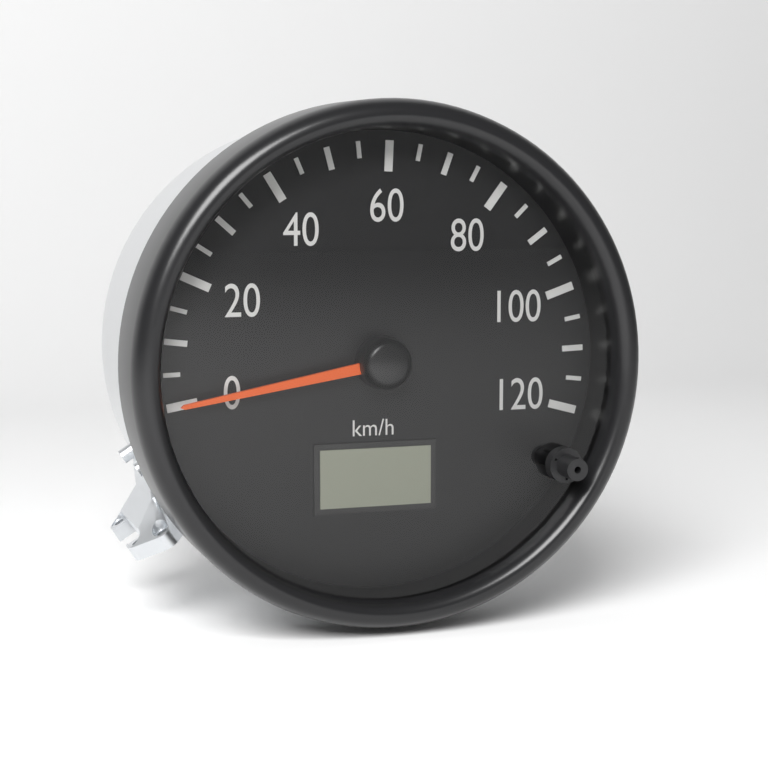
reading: 0 km/h
